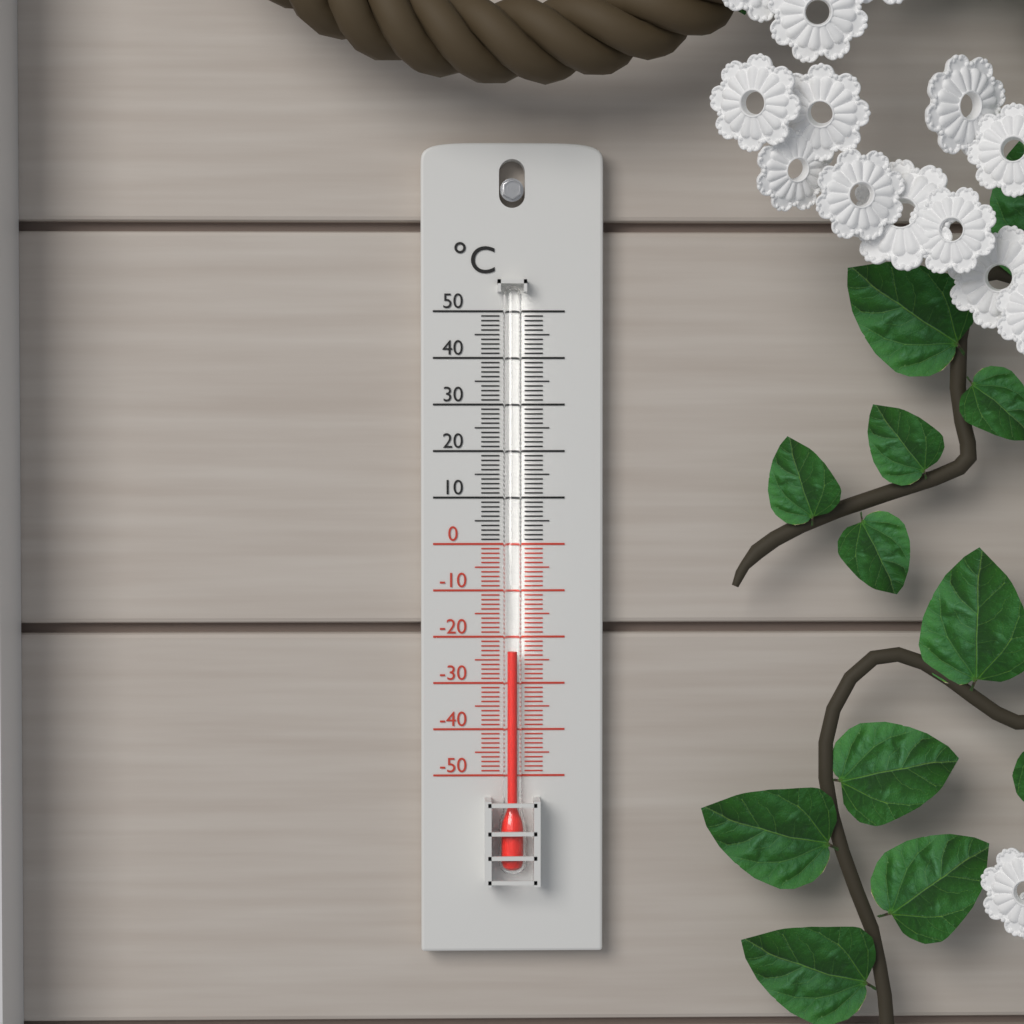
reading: -23 °C
